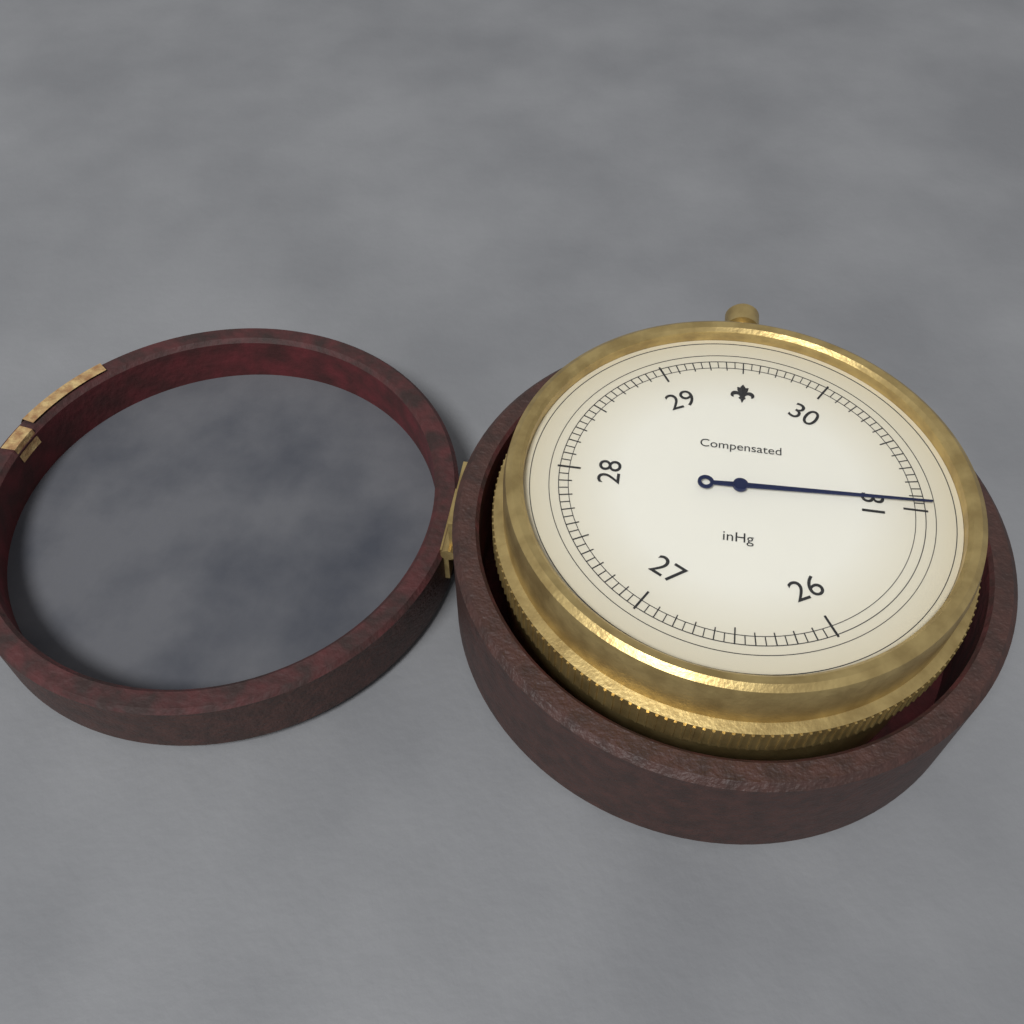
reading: 30.95 inHg
